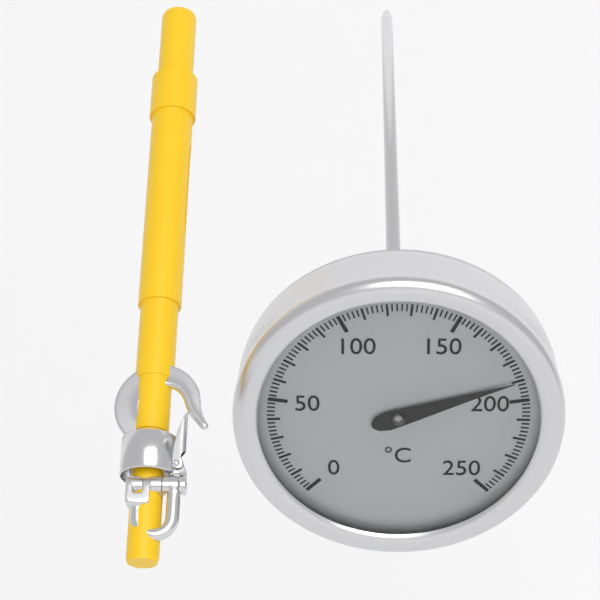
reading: 190 °C
